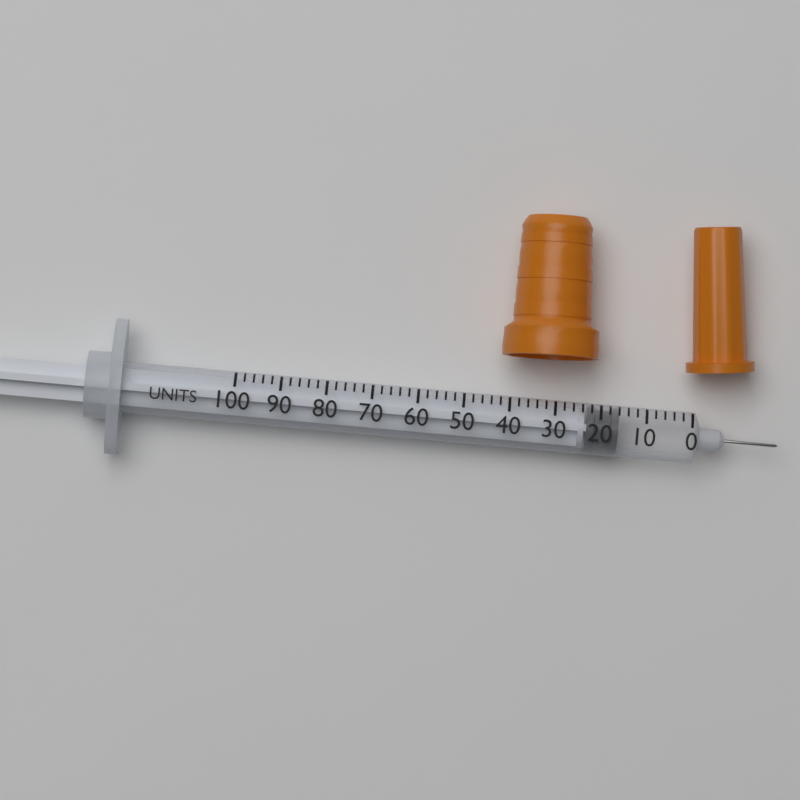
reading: 16 units
